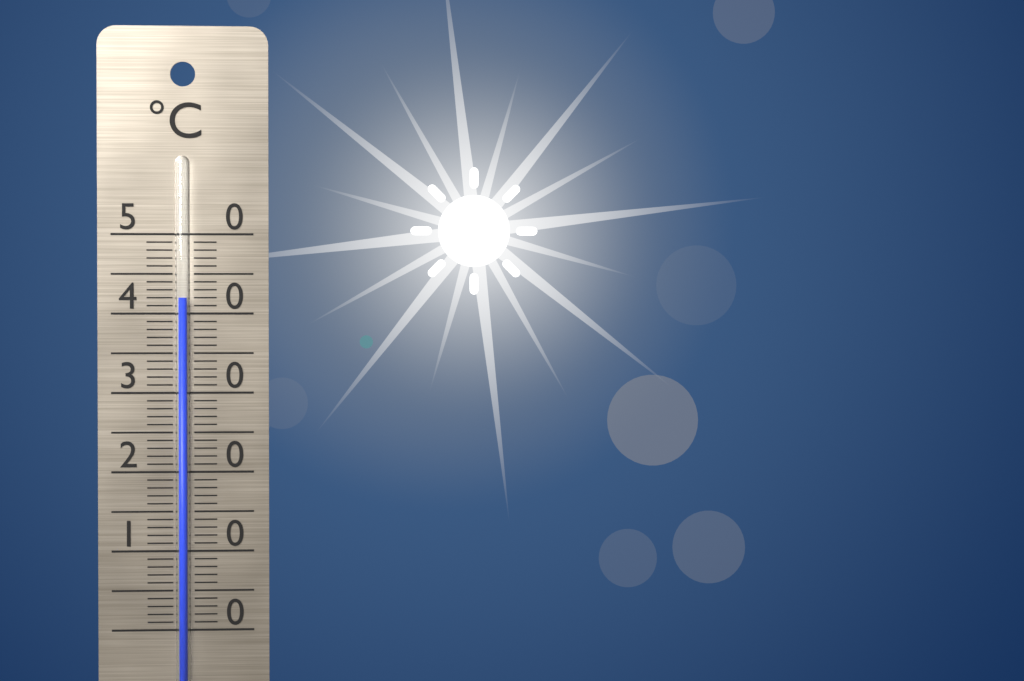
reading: 42 °C
